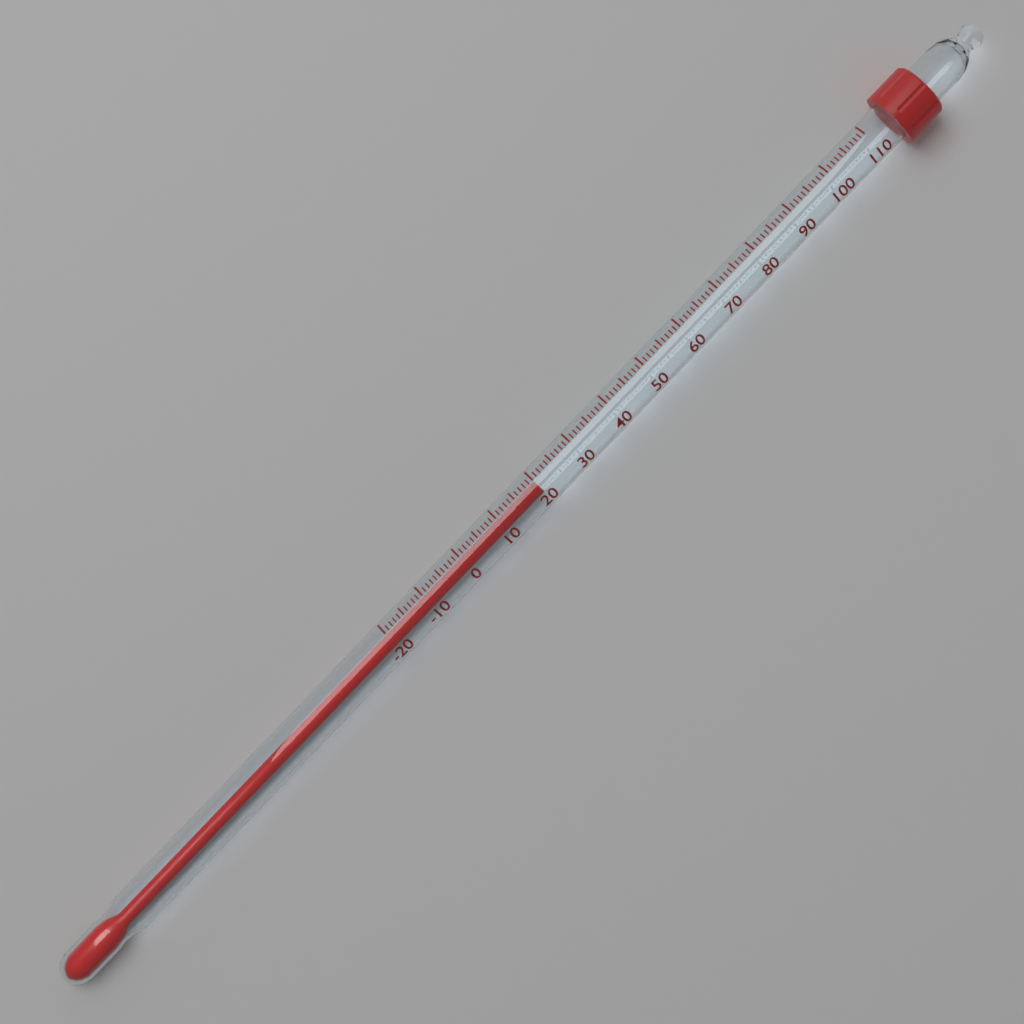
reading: 20 (no unit)
